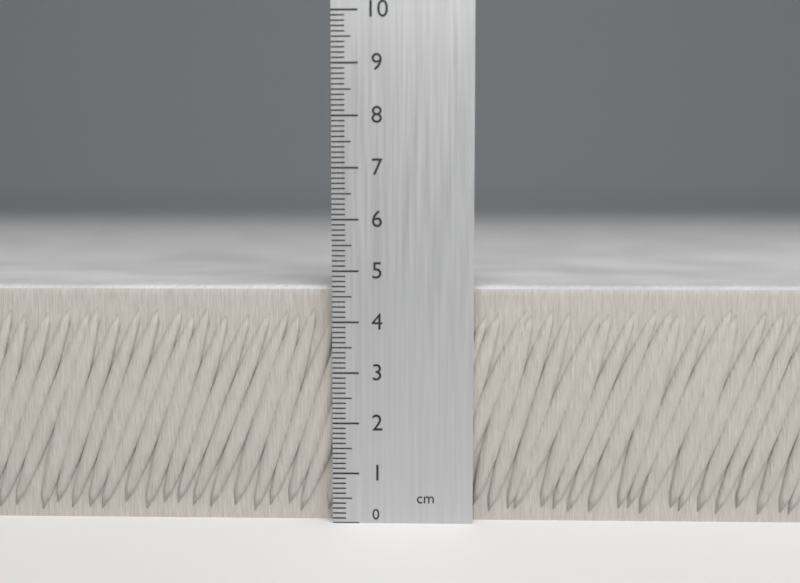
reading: 4.7 cm
